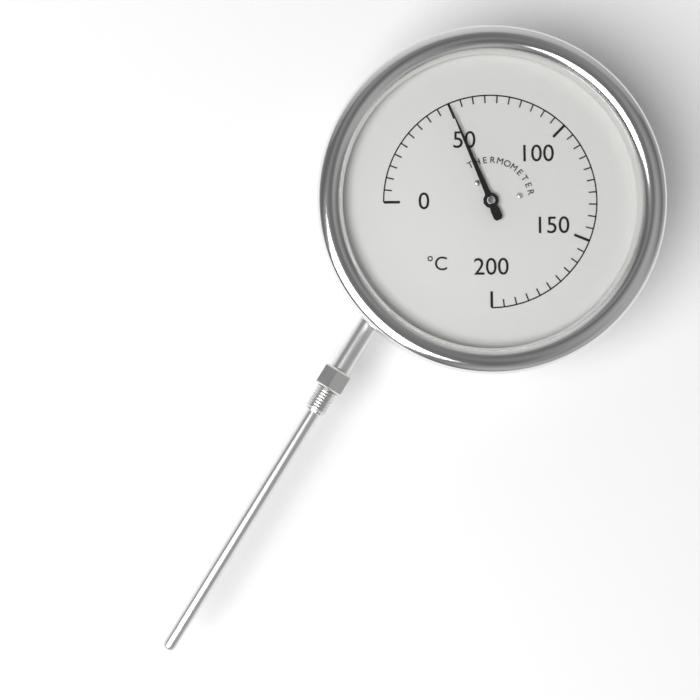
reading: 50 °C
